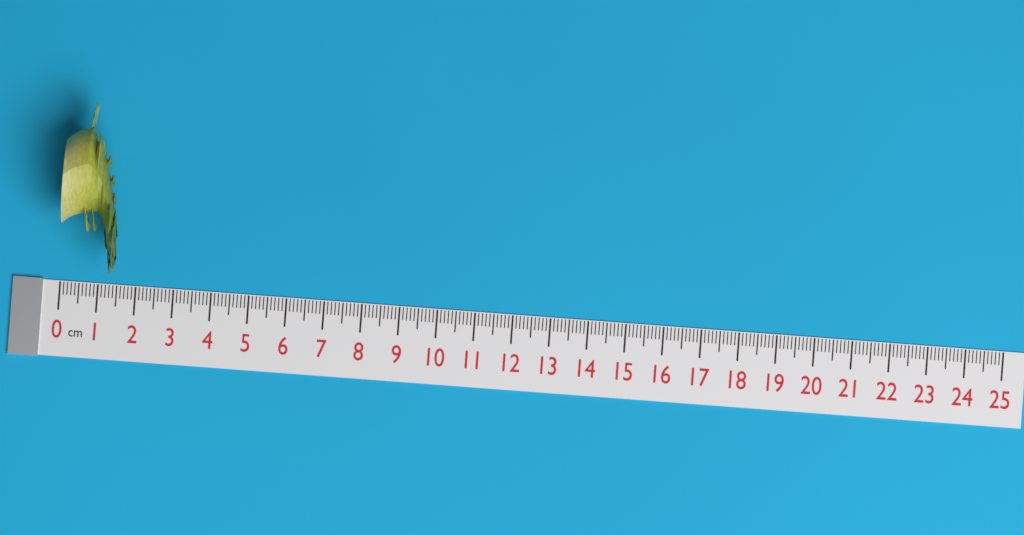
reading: 1.5 cm
